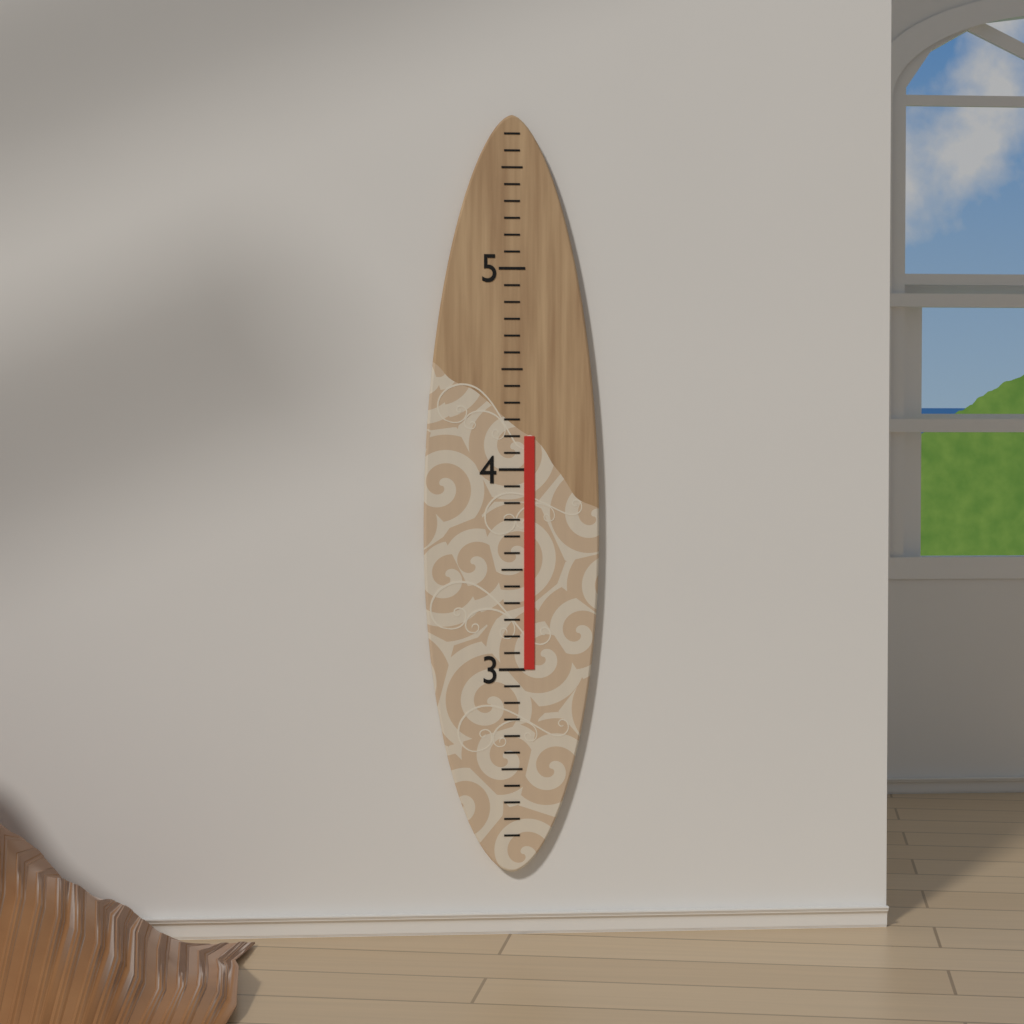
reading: 4.166666 (no unit)
